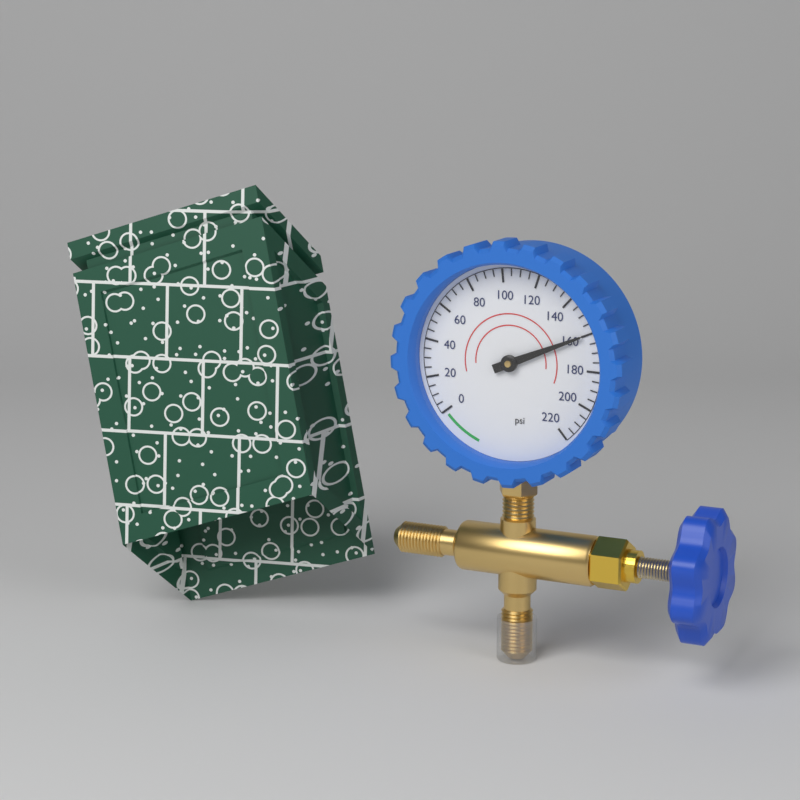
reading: 160 psi
